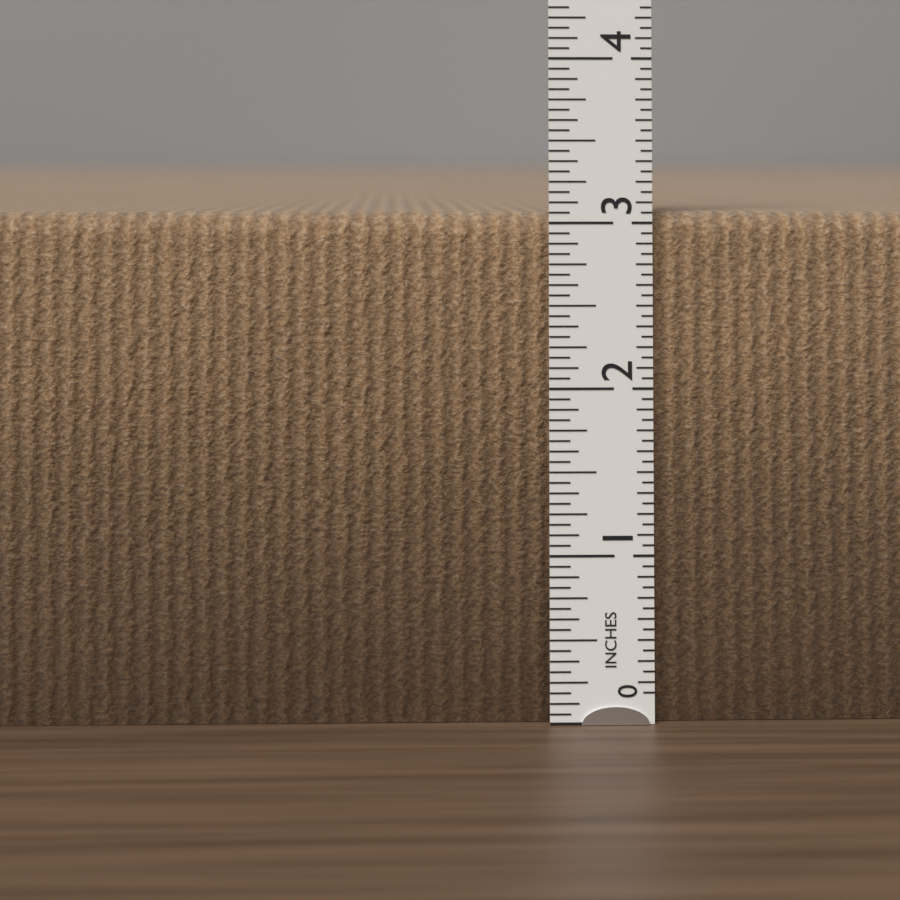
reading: 3.0625 in
